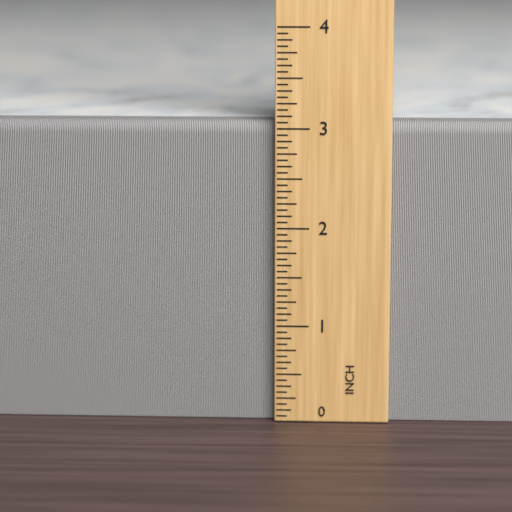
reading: 3.0625 in
